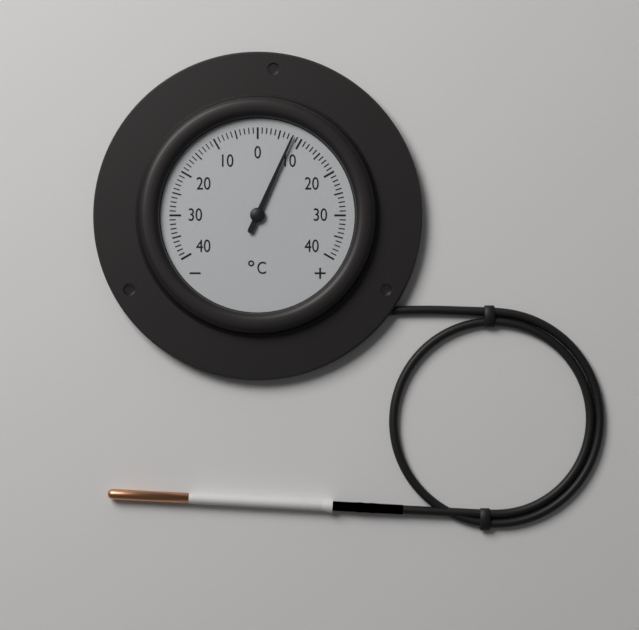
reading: 8 °C
